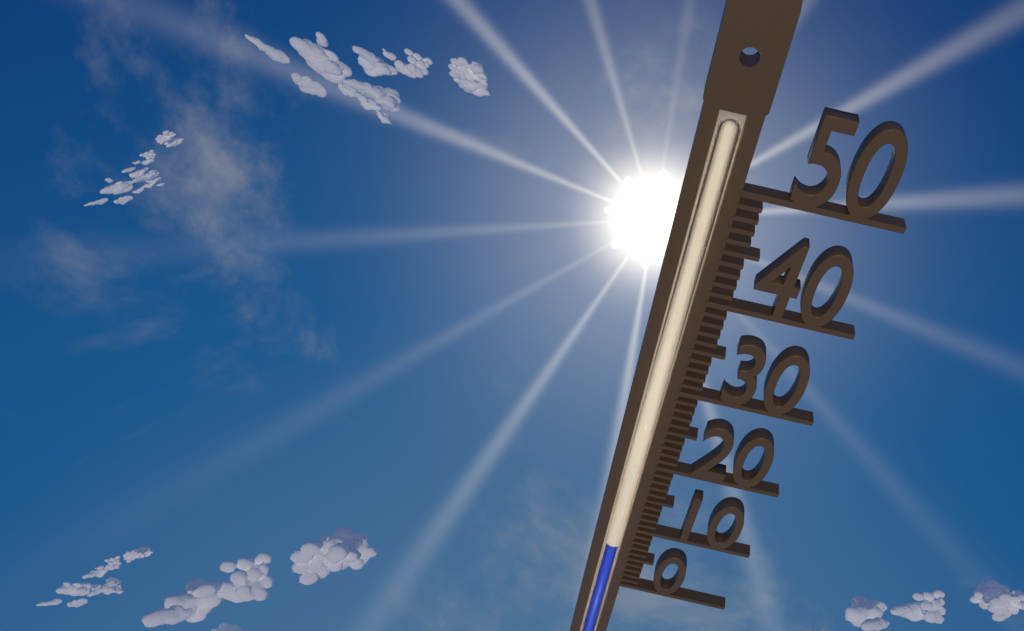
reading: 7 (no unit)
